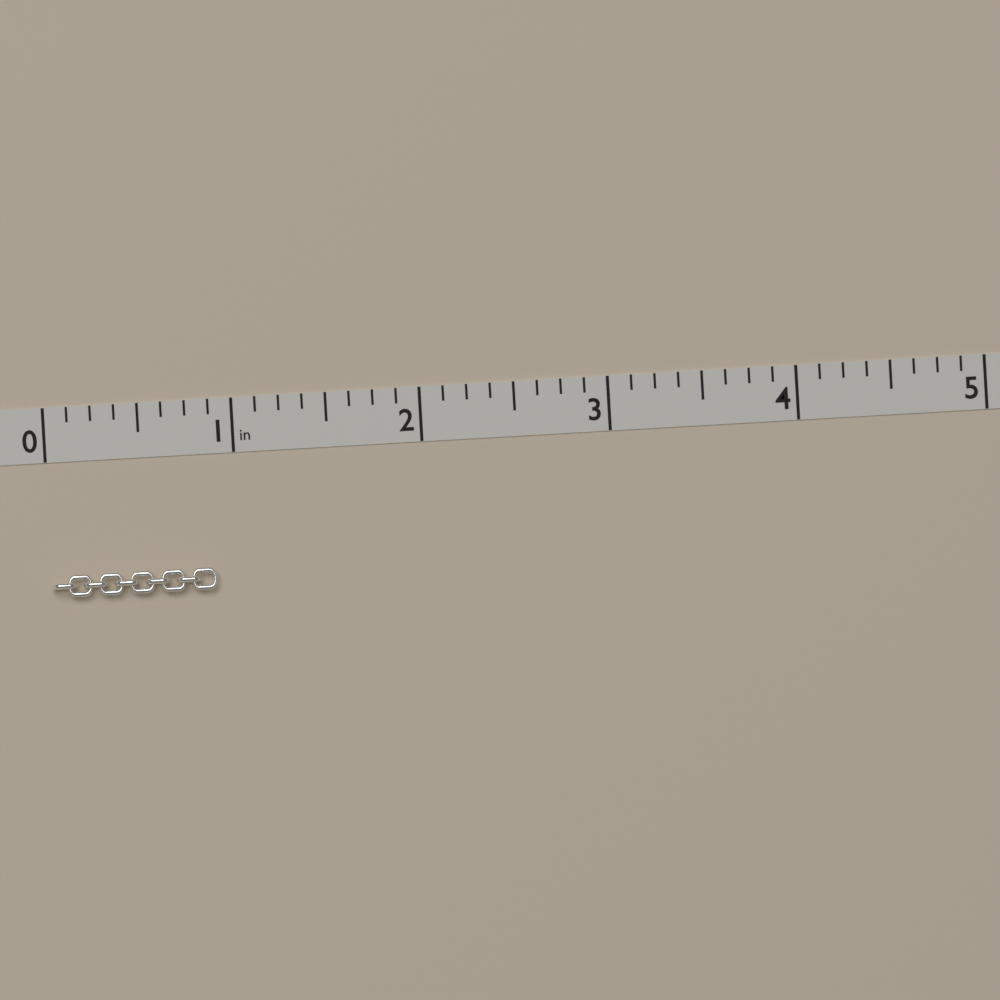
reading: 0.875 in
